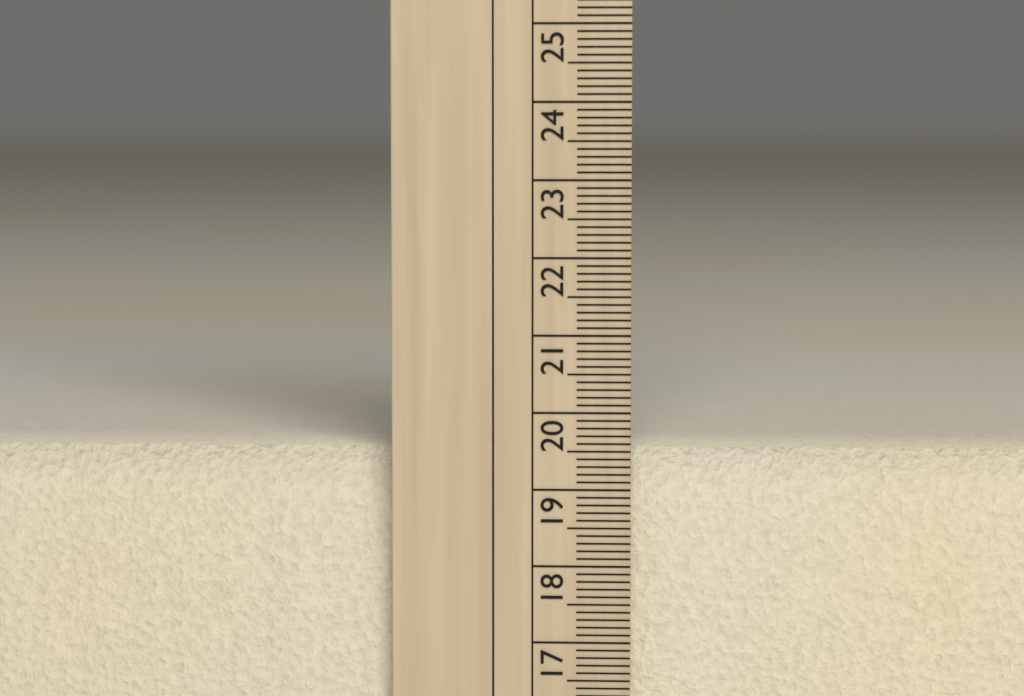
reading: 19.5 cm
